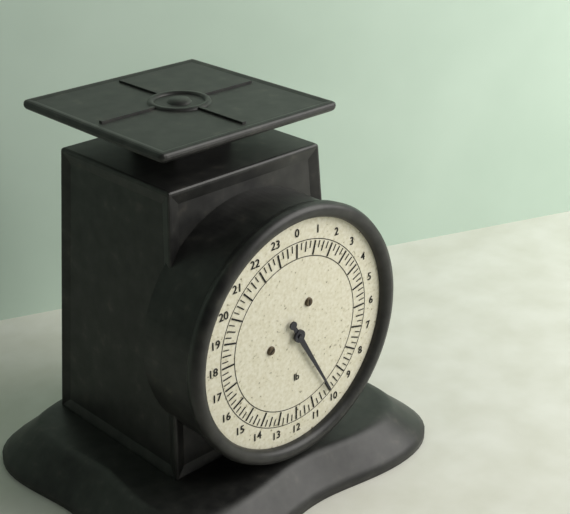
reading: 10.00 lb
